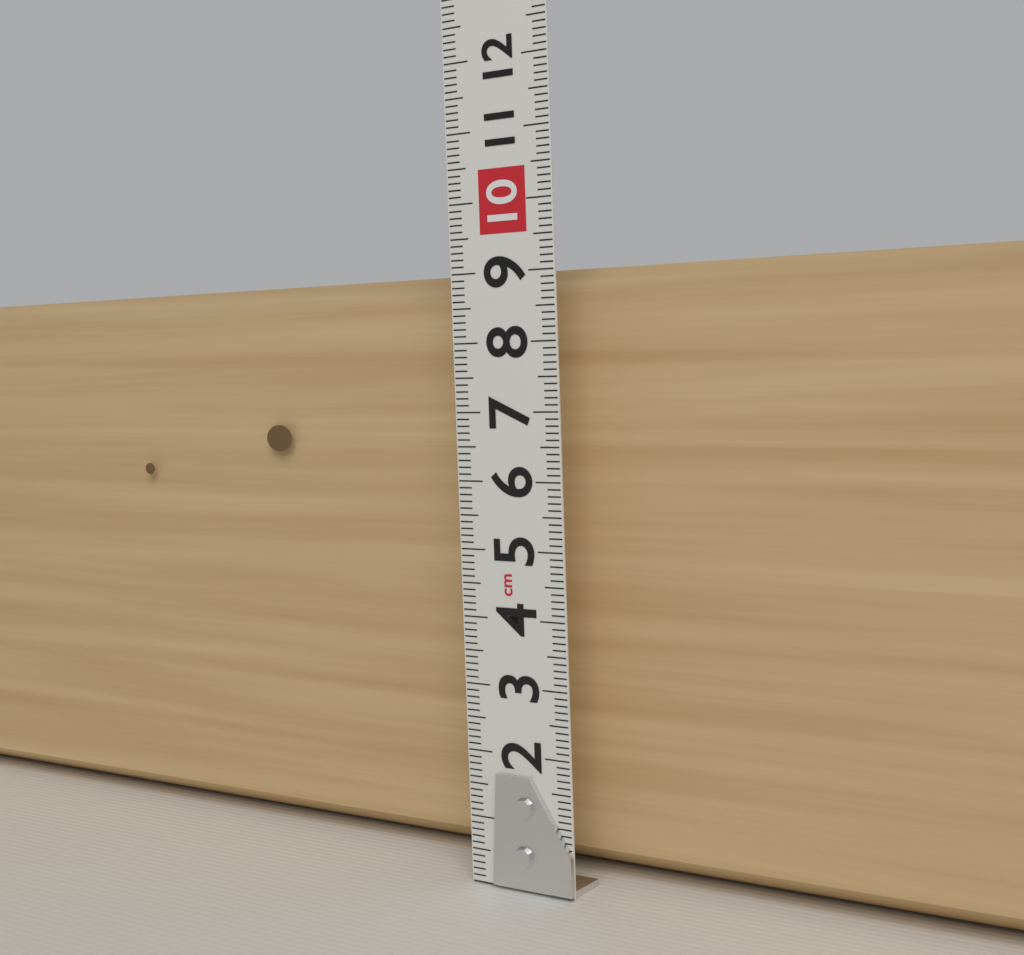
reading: 9.1 cm
